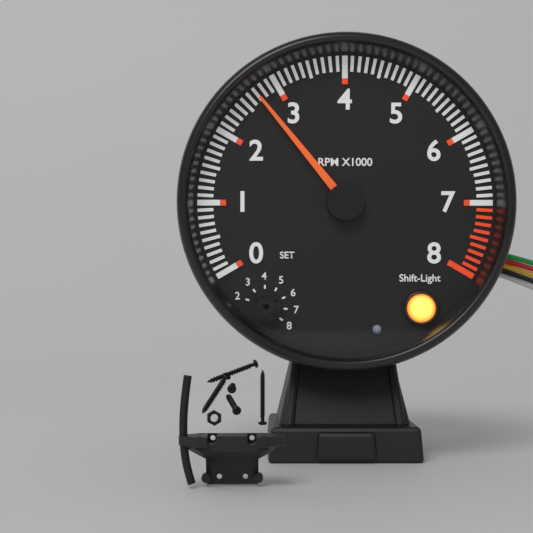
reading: 2700 RPM
